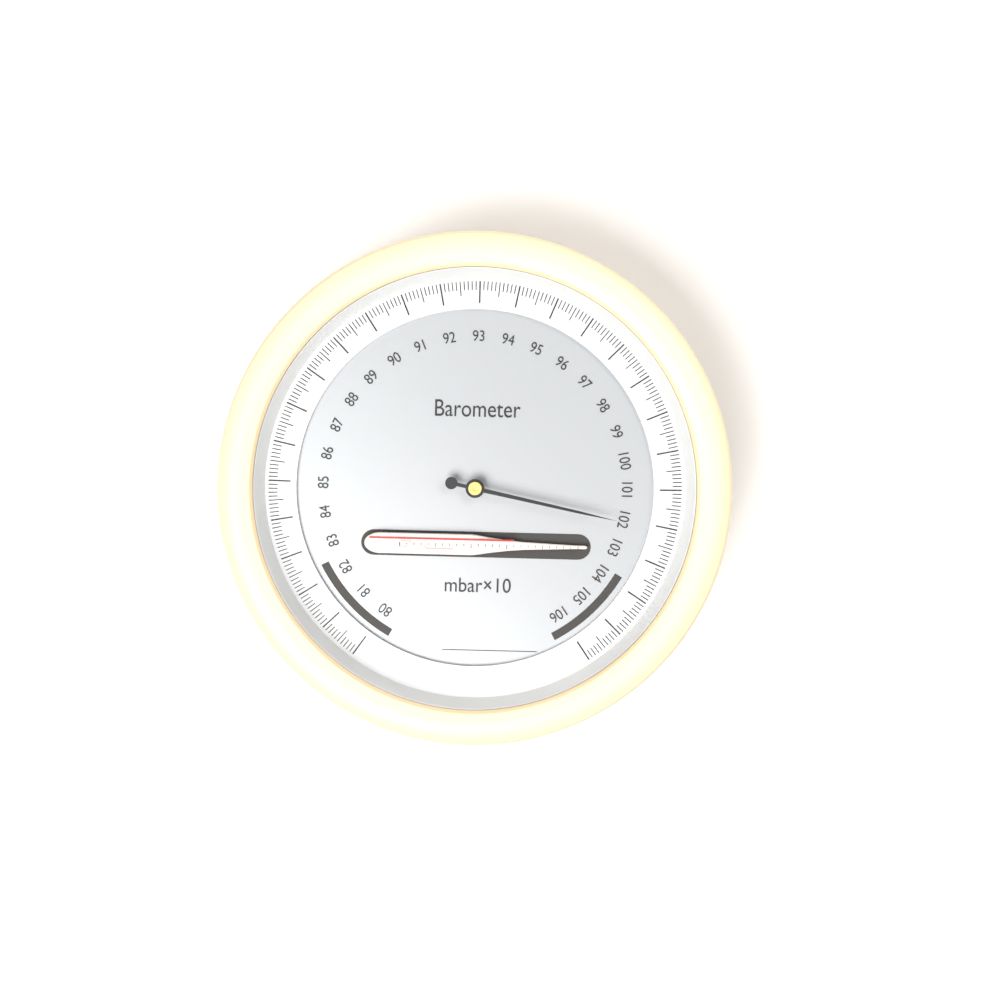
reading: 102.1 mbar×10
